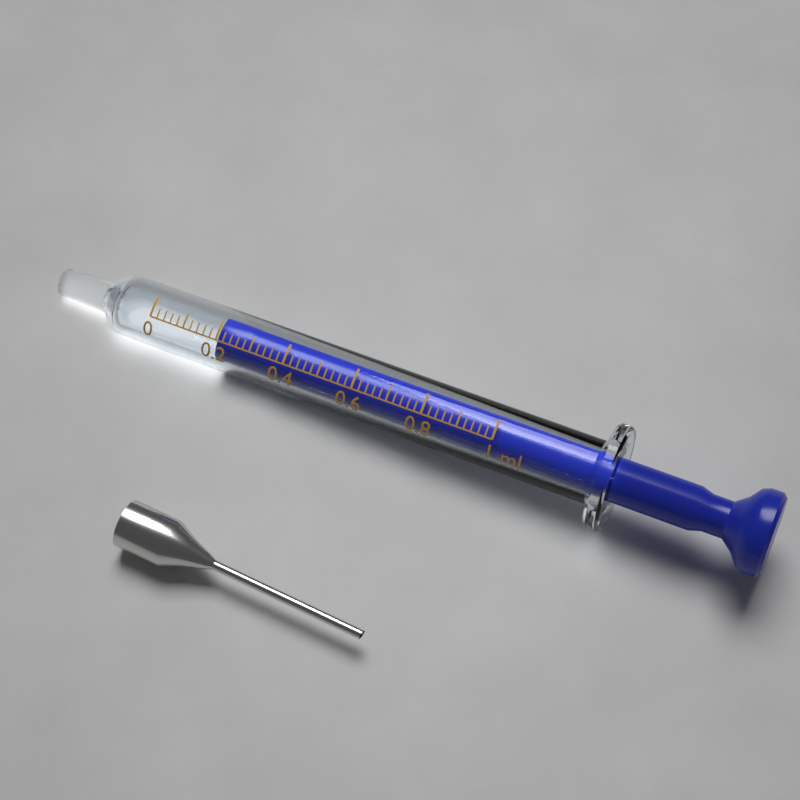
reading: 0.20 ml
